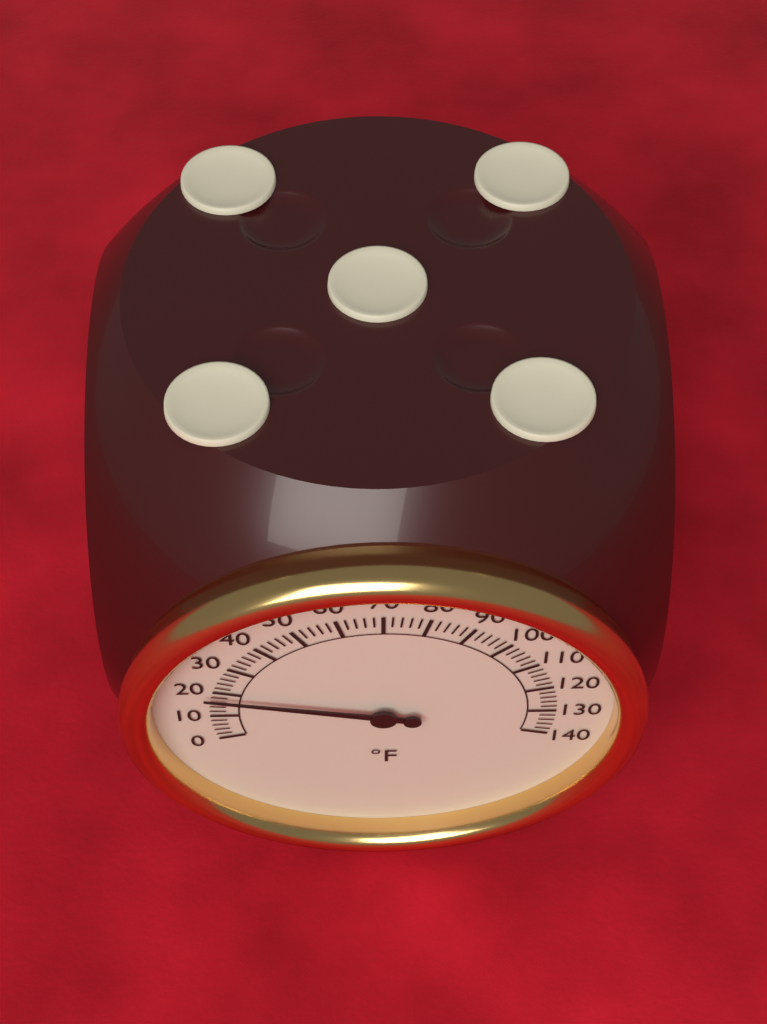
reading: 18 °F
